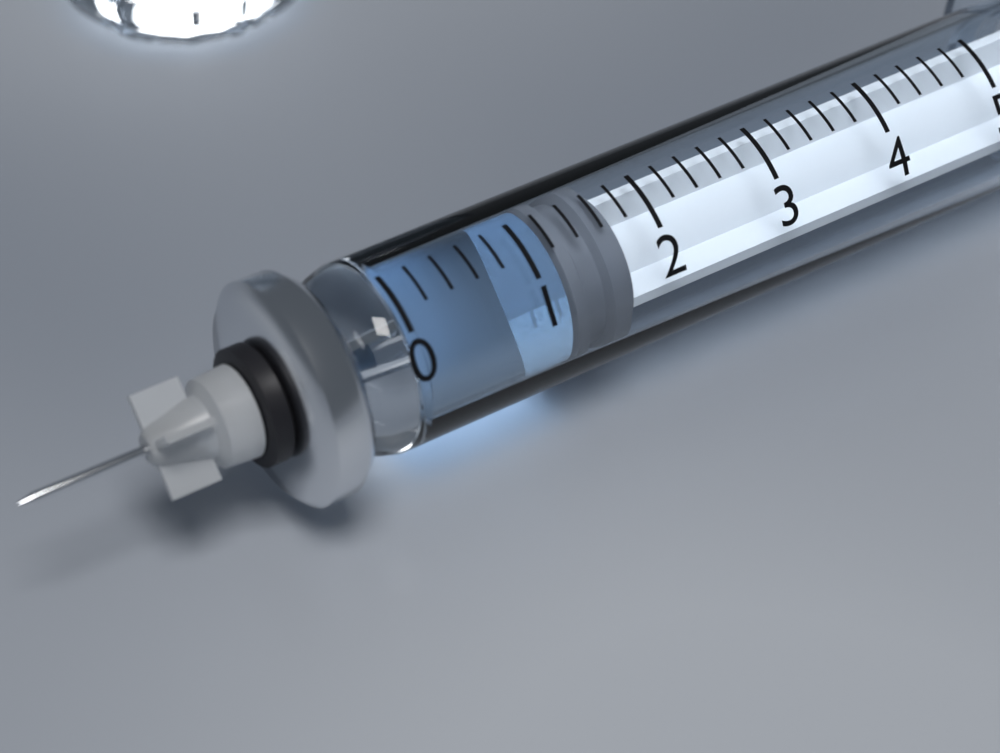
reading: 1.2 (no unit)
